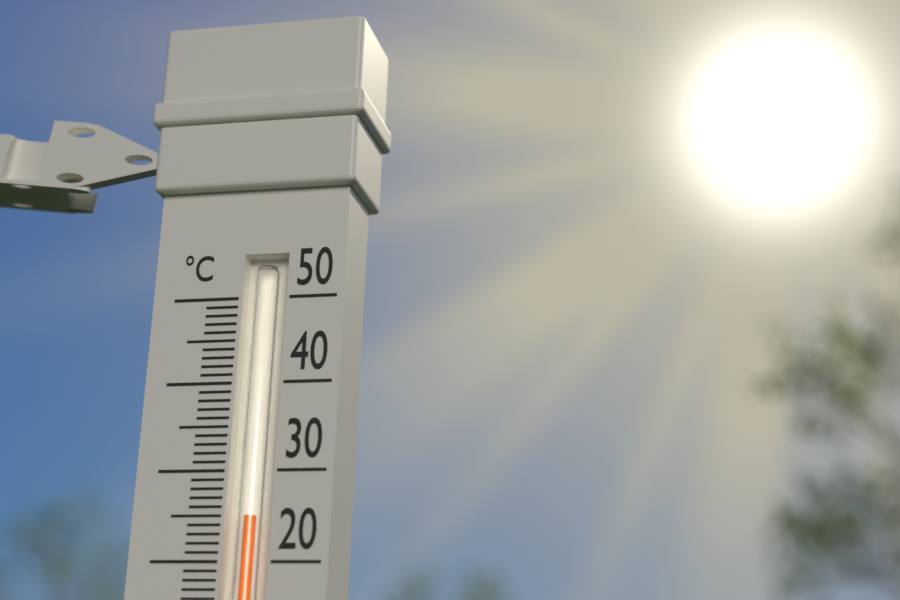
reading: 25 °C
